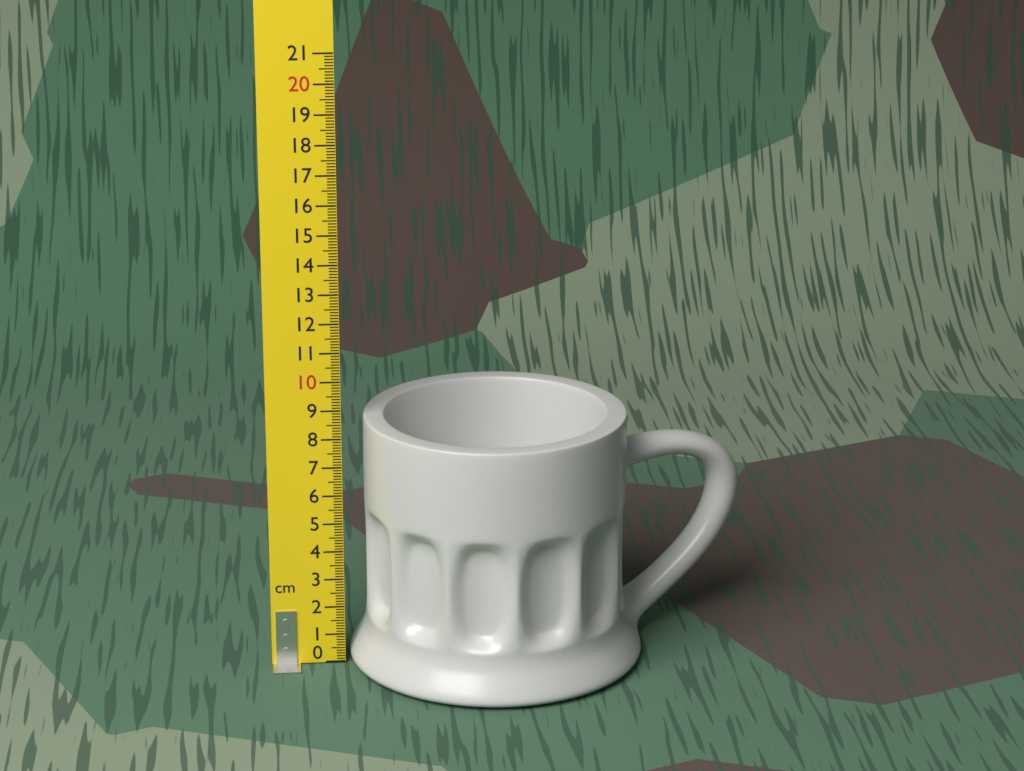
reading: 8.7 cm
